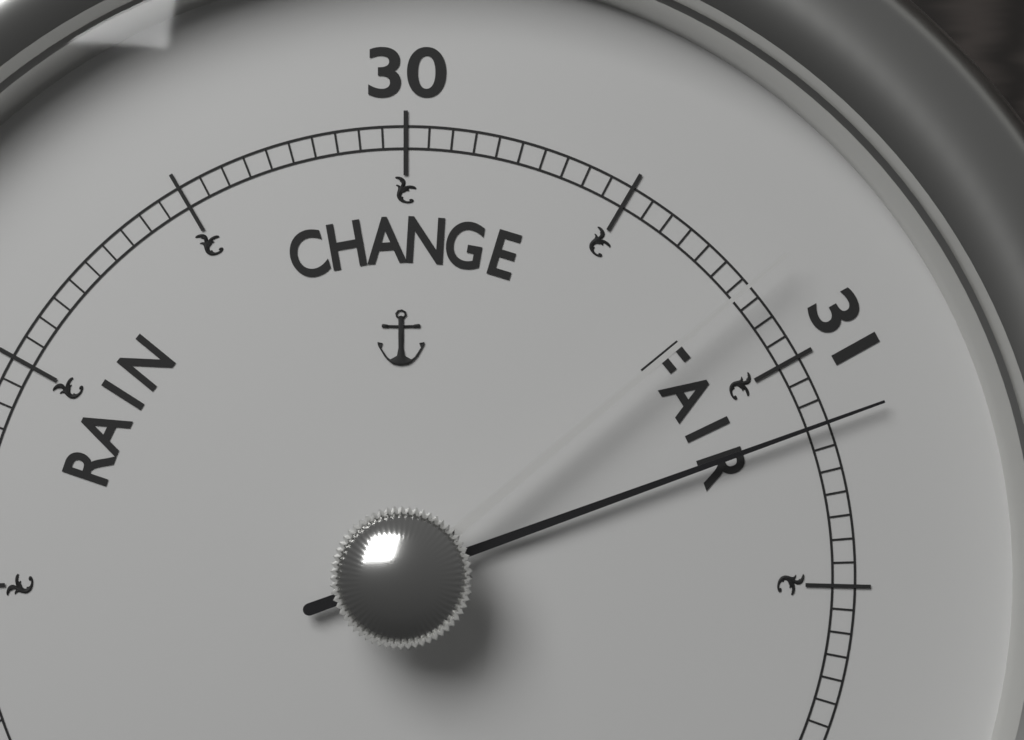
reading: 31.15 (no unit)
